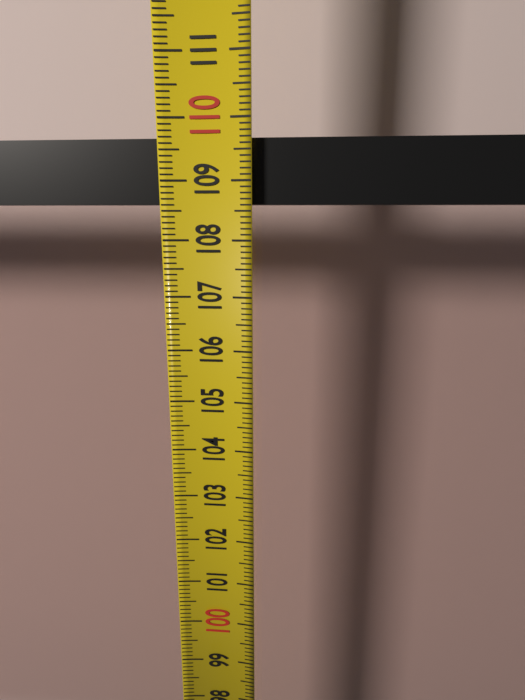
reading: 109.7 (no unit)
